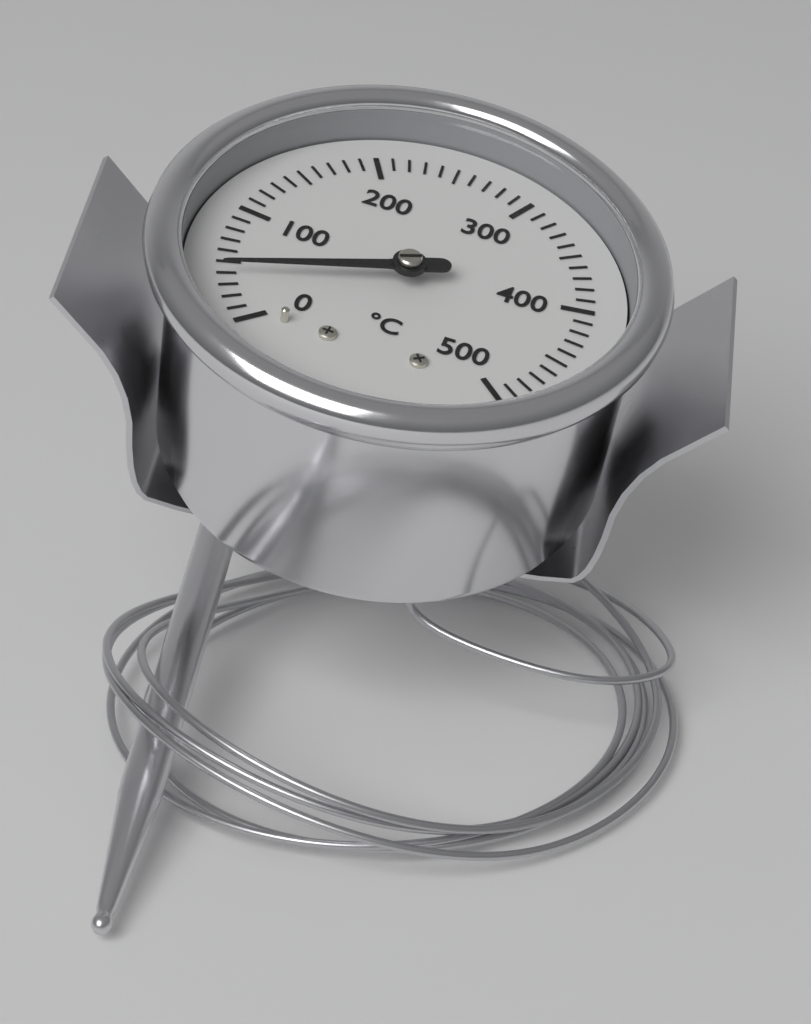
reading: 40 °C
